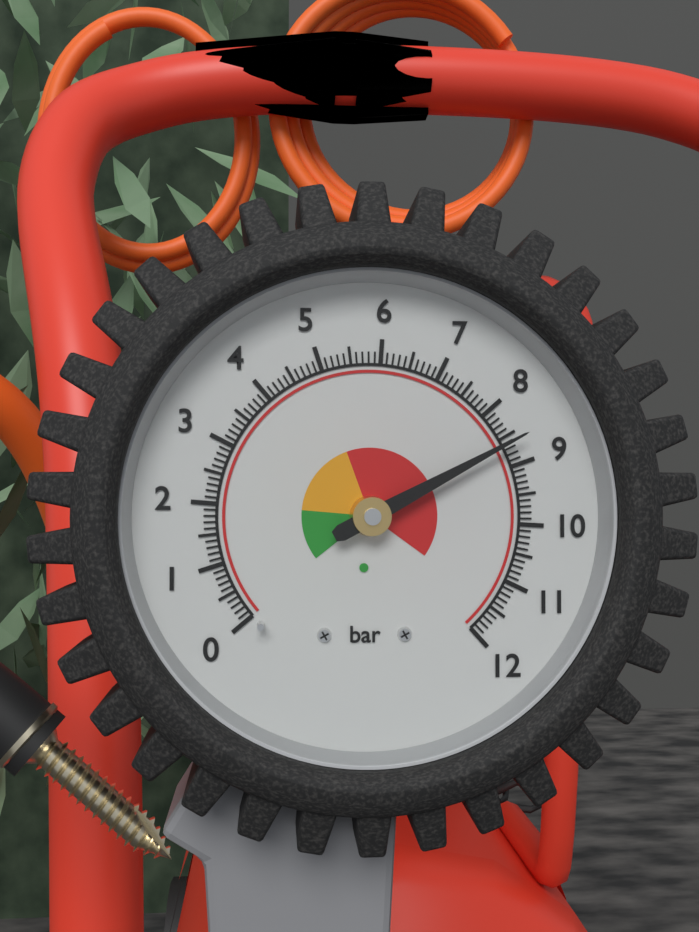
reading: 8.6 bar
